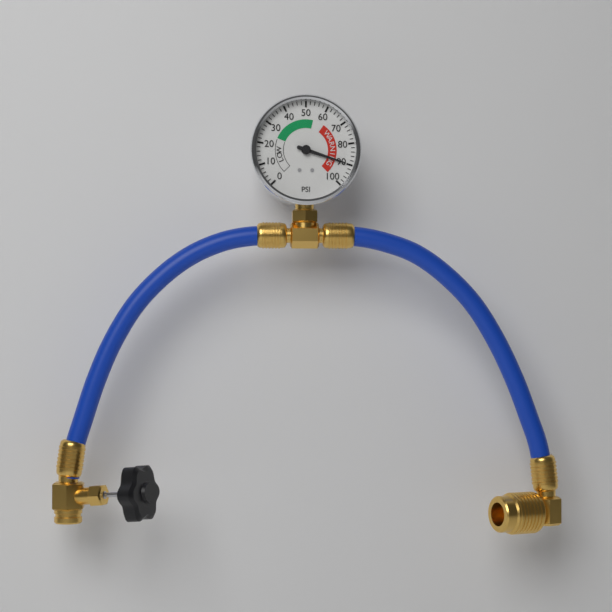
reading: 90 psi
